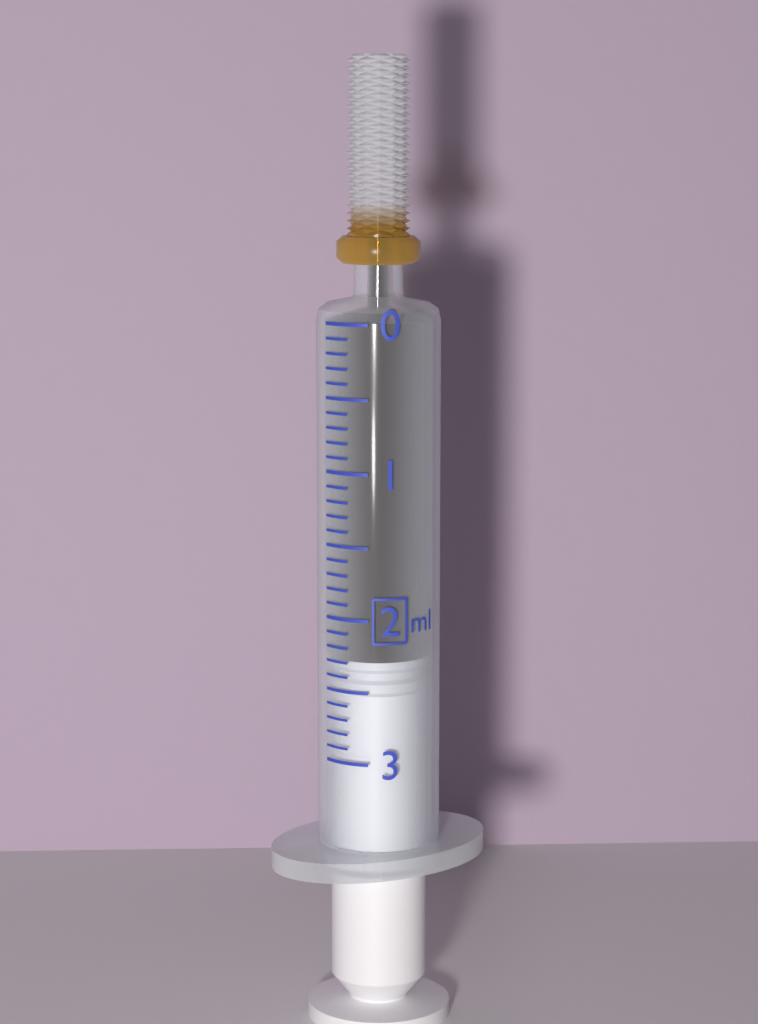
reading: 2.3 ml
